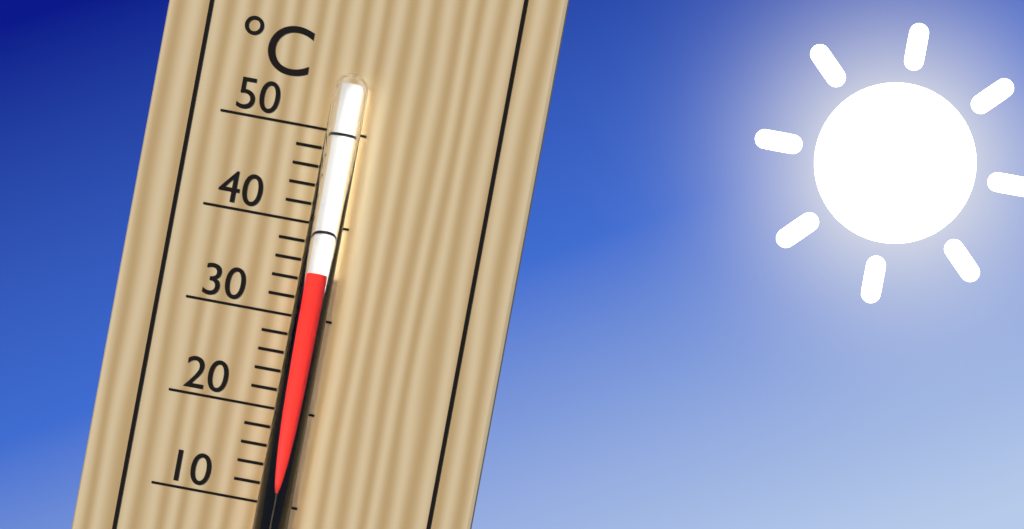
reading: 35 °C
